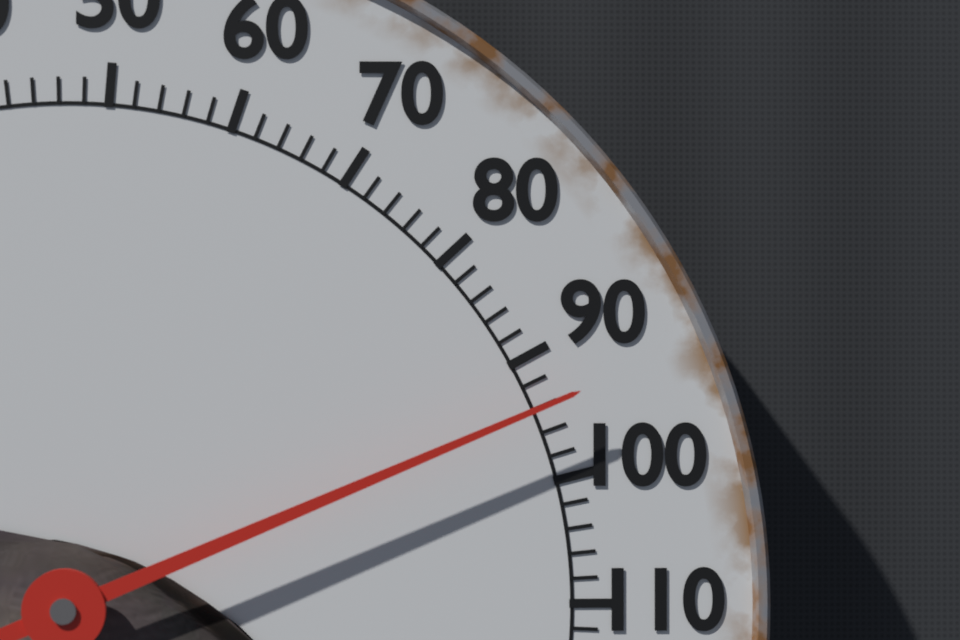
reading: 94 °F
